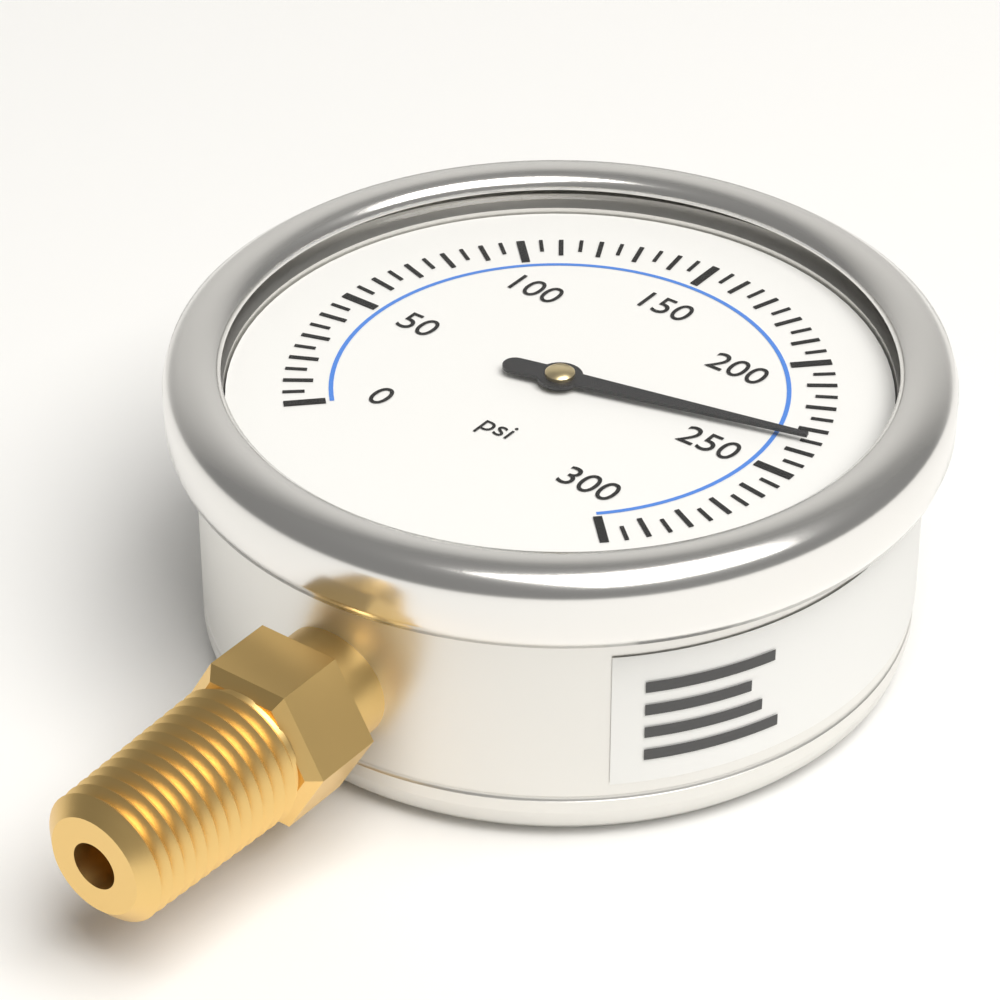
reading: 235 psi
